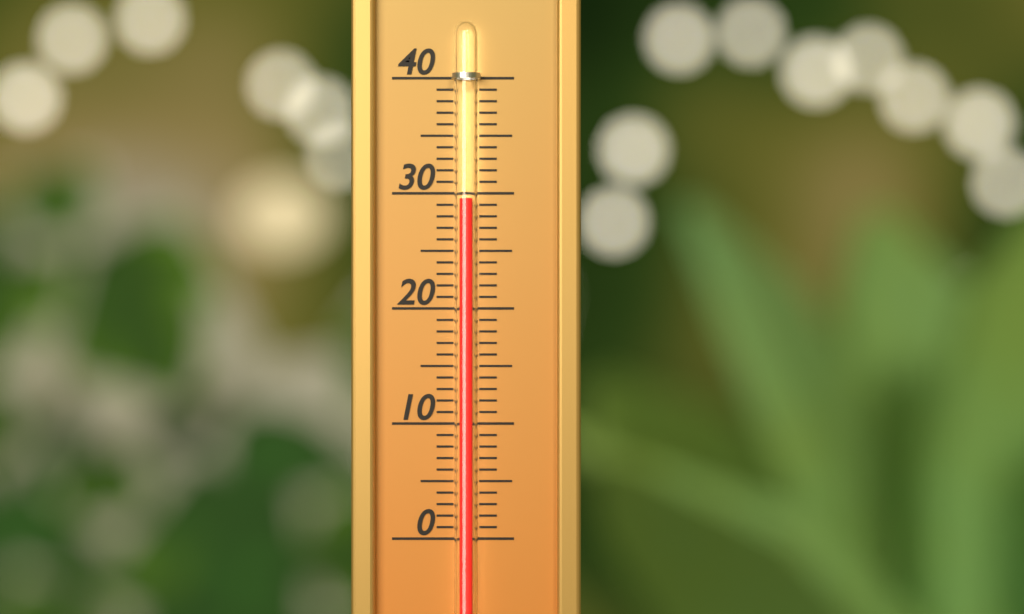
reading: 29.5 (no unit)
